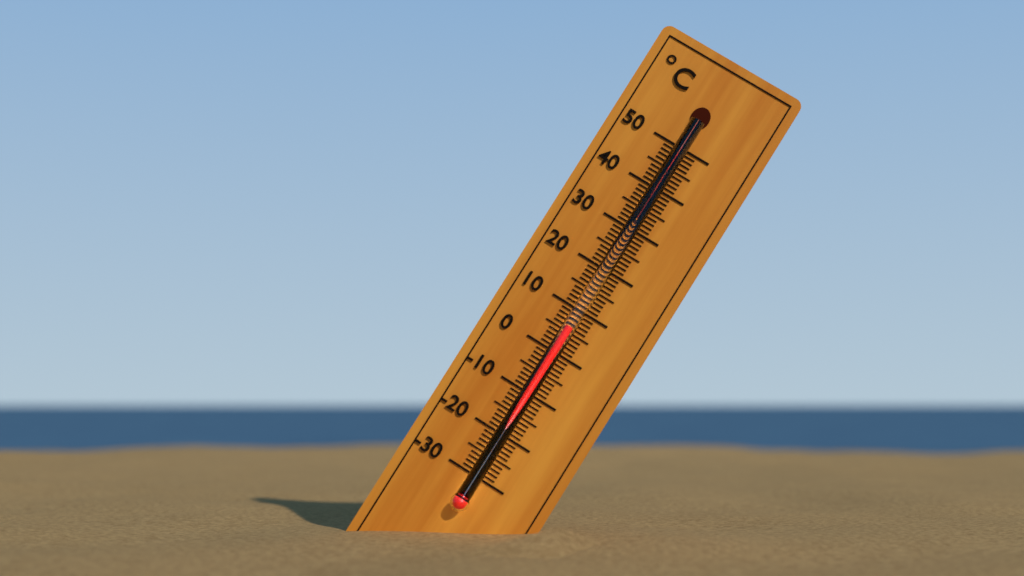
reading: 6 °C
